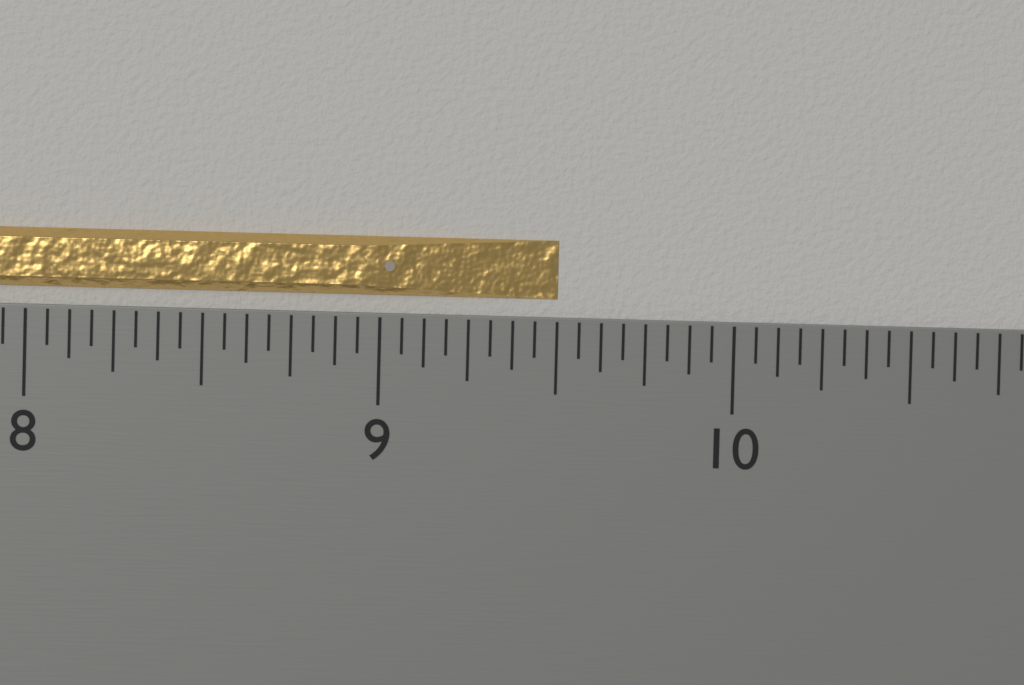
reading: 9.5000 inch
